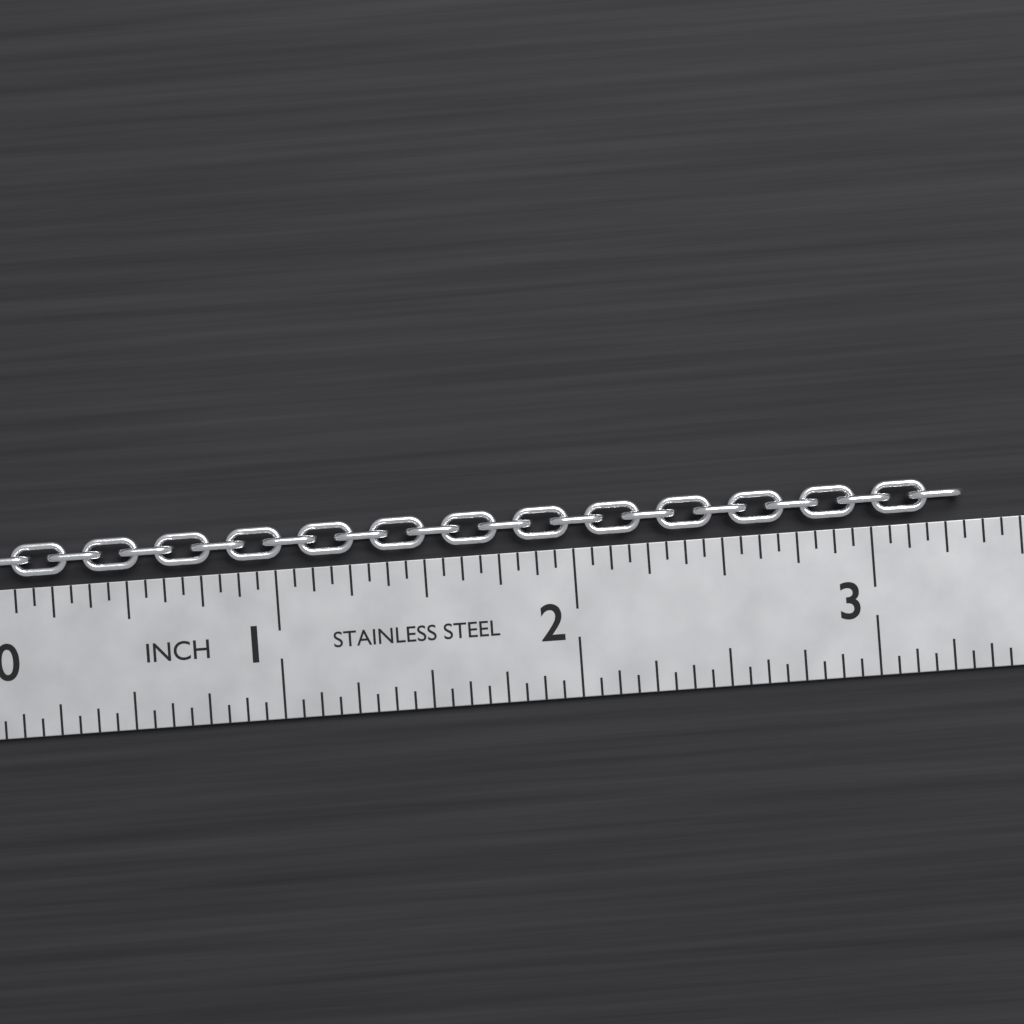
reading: 3.3125 in
